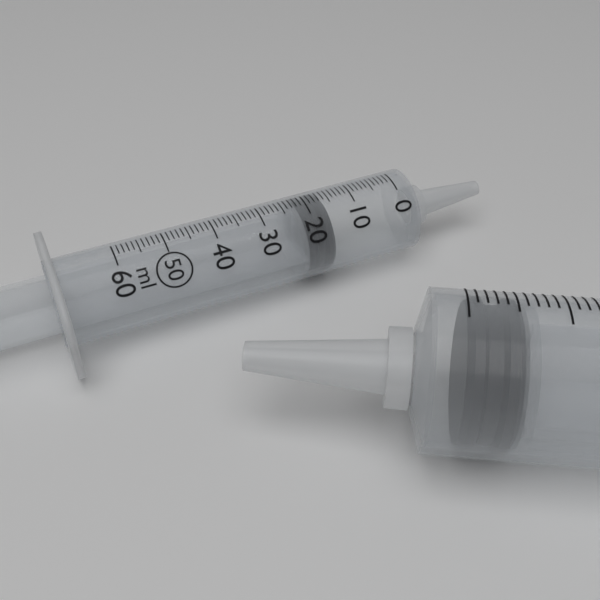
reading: 16 ml
